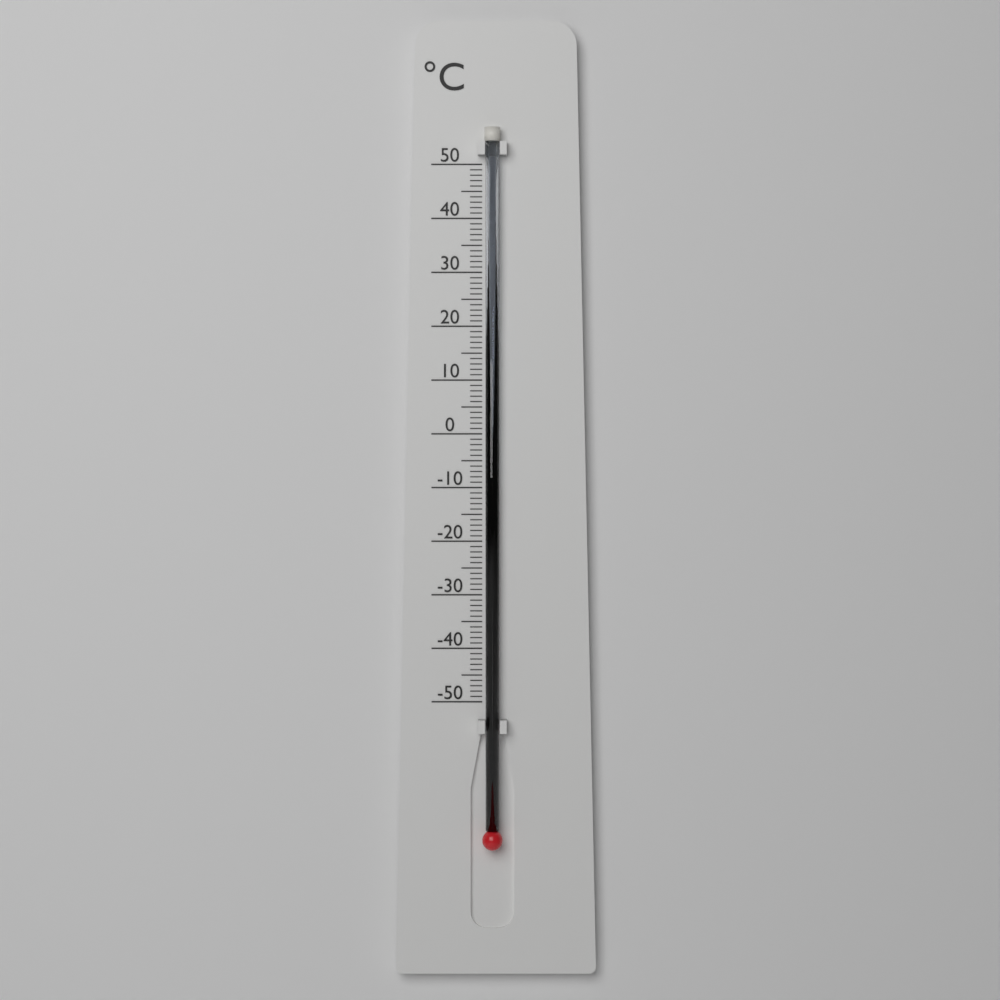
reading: -9 °C
